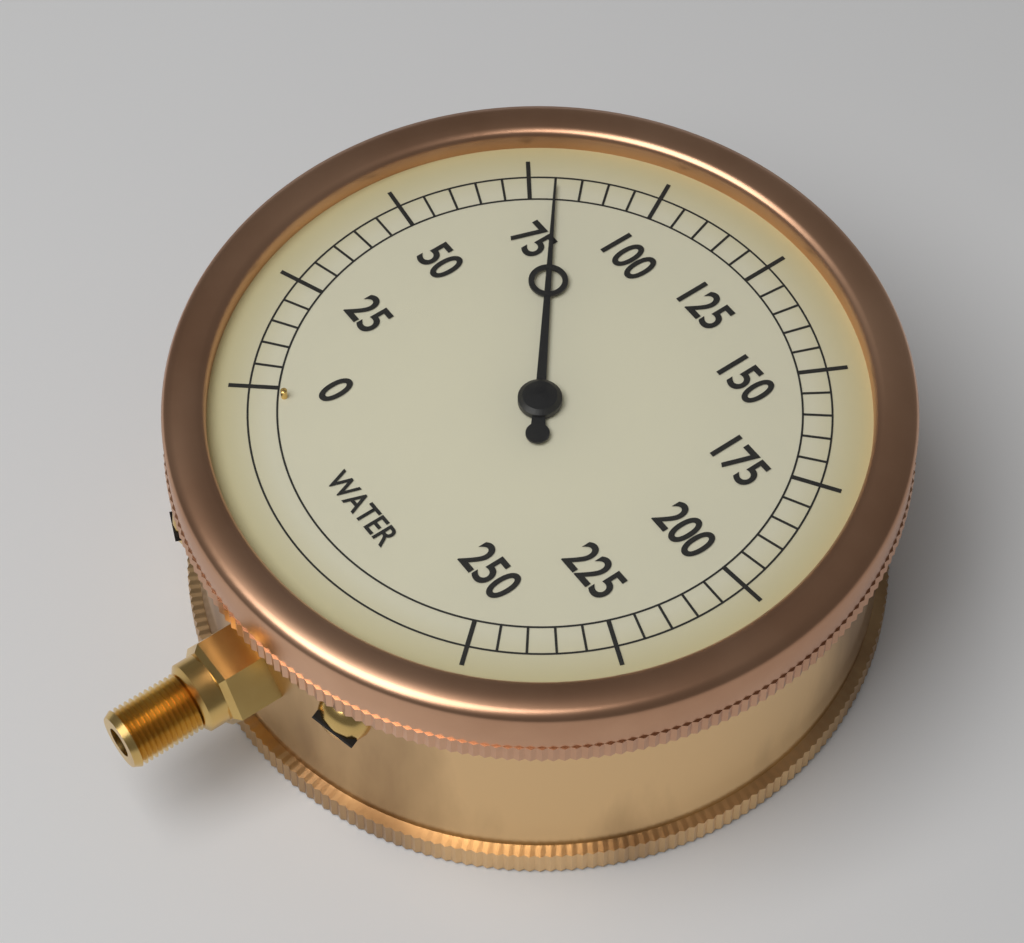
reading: 80 (no unit)
